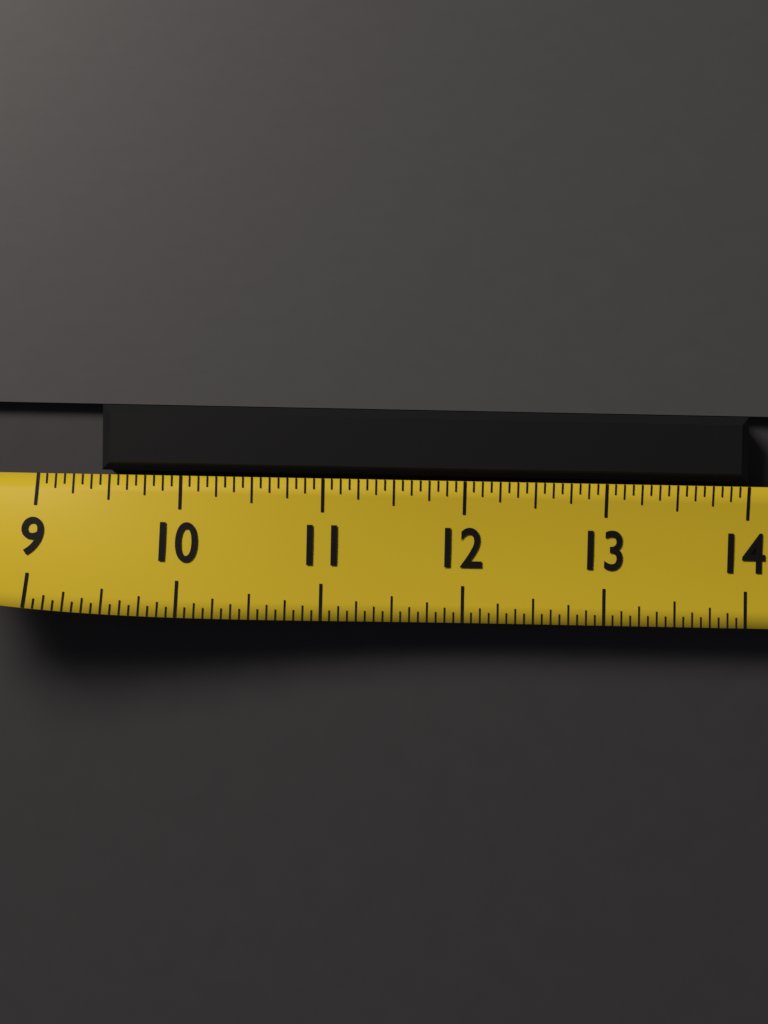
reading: 9.4375 (no unit)
